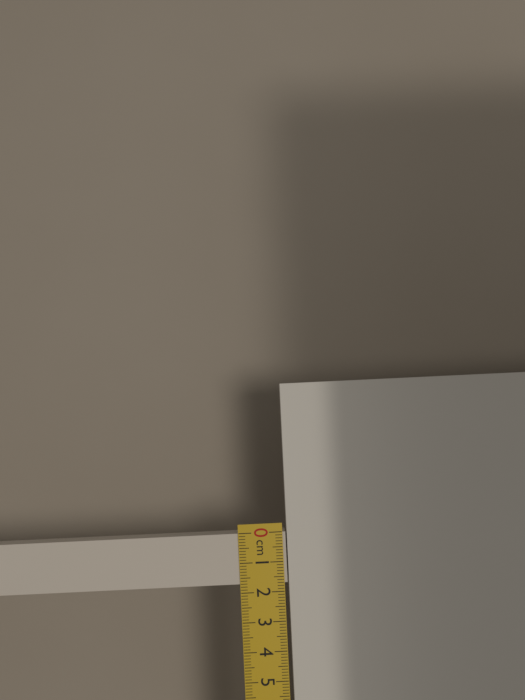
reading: 1.7 cm
